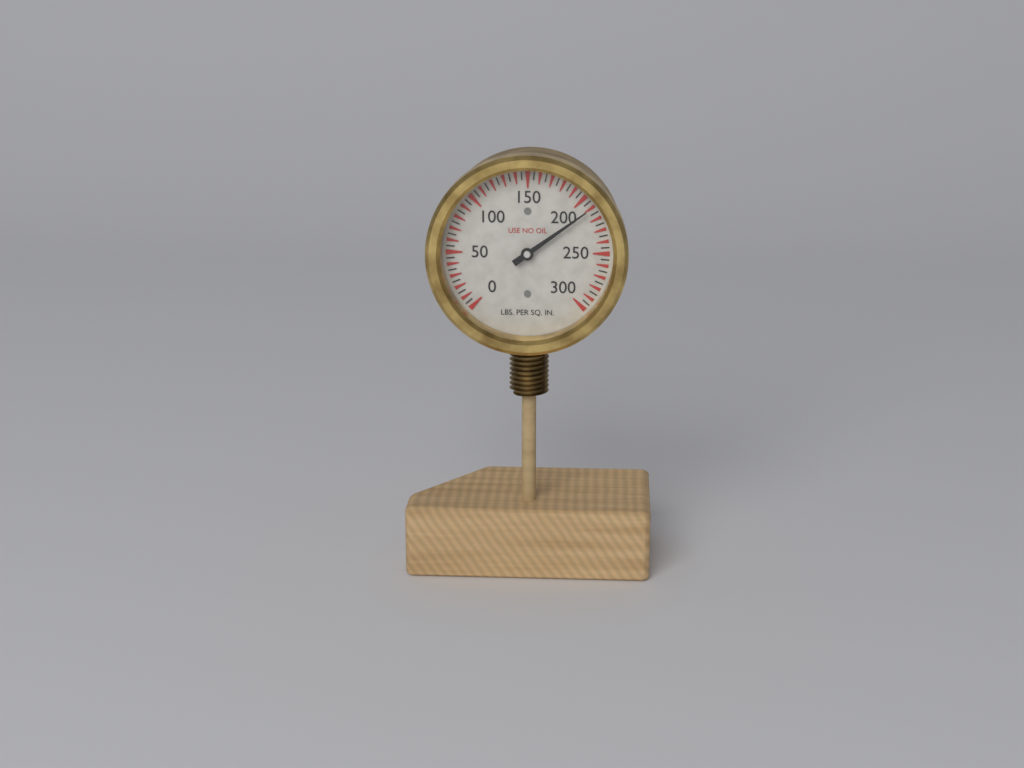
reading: 210 psi
